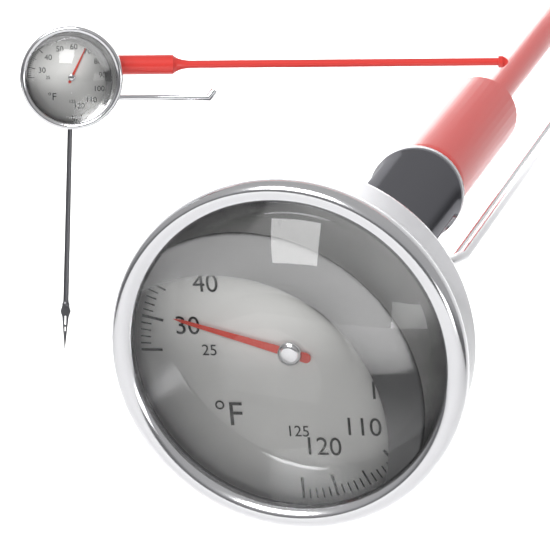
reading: 31 °F
